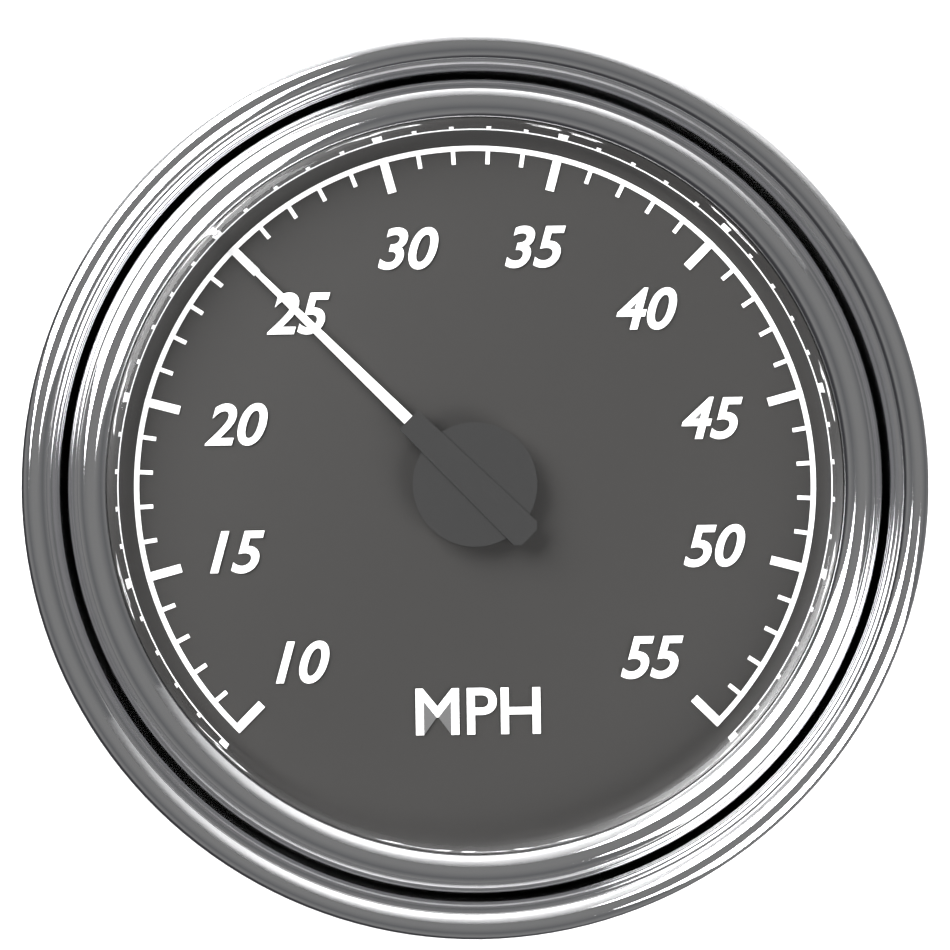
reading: 25 MPH
